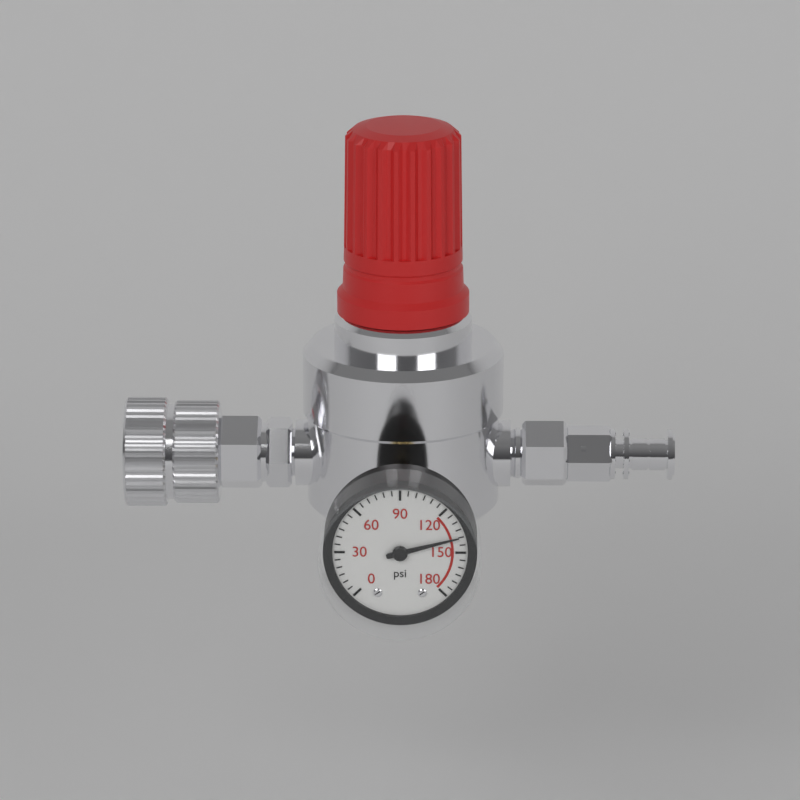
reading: 140 psi
